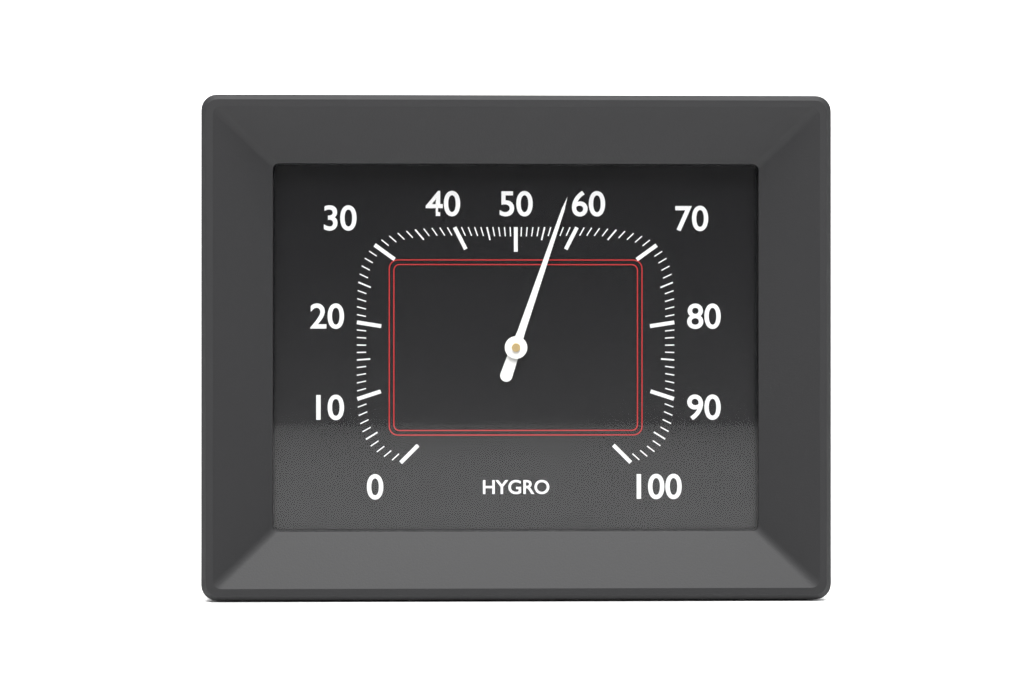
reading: 57 %
